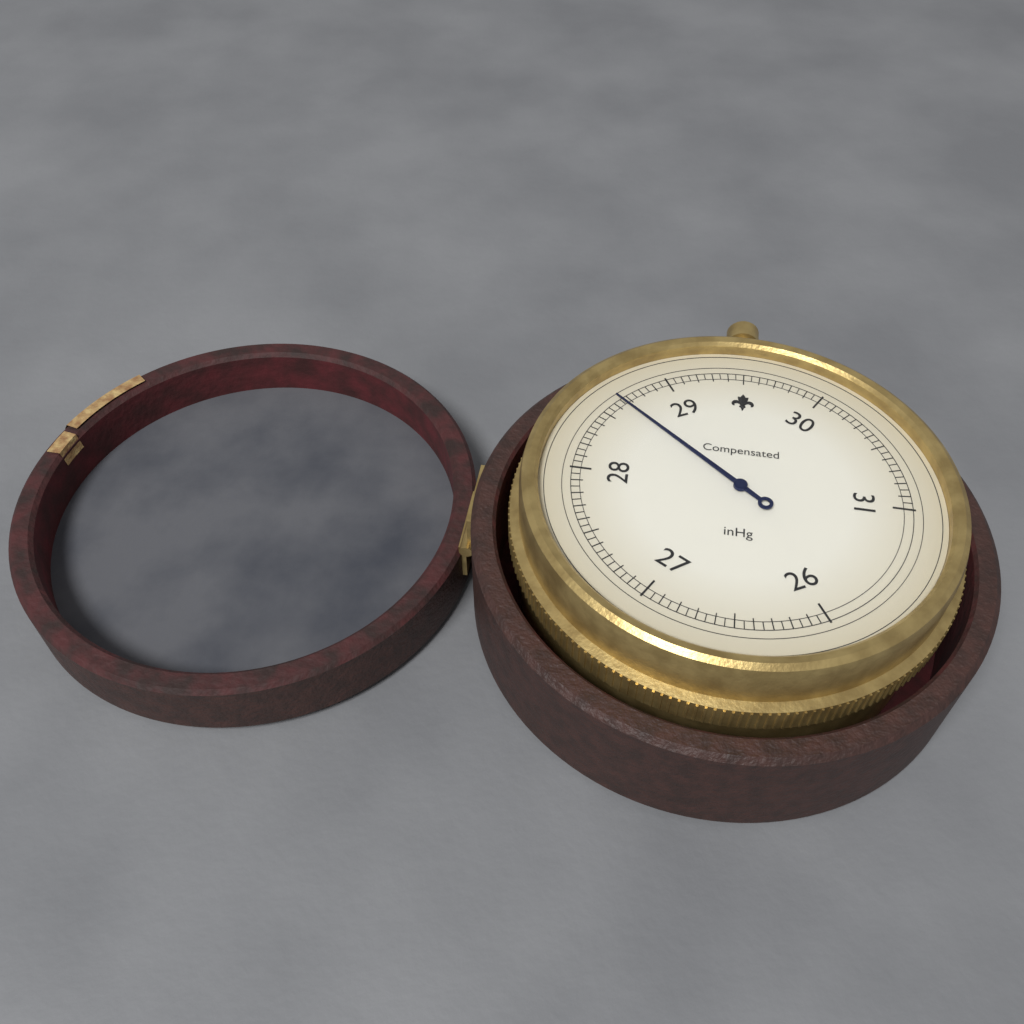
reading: 28.65 inHg
